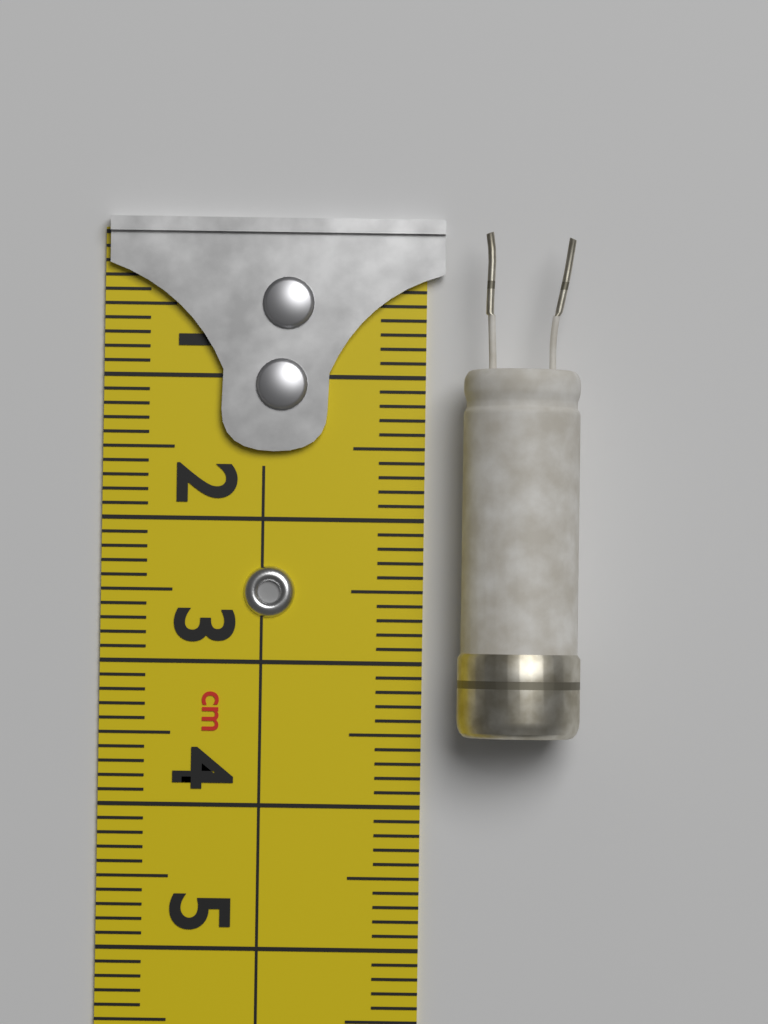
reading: 3.5 cm
